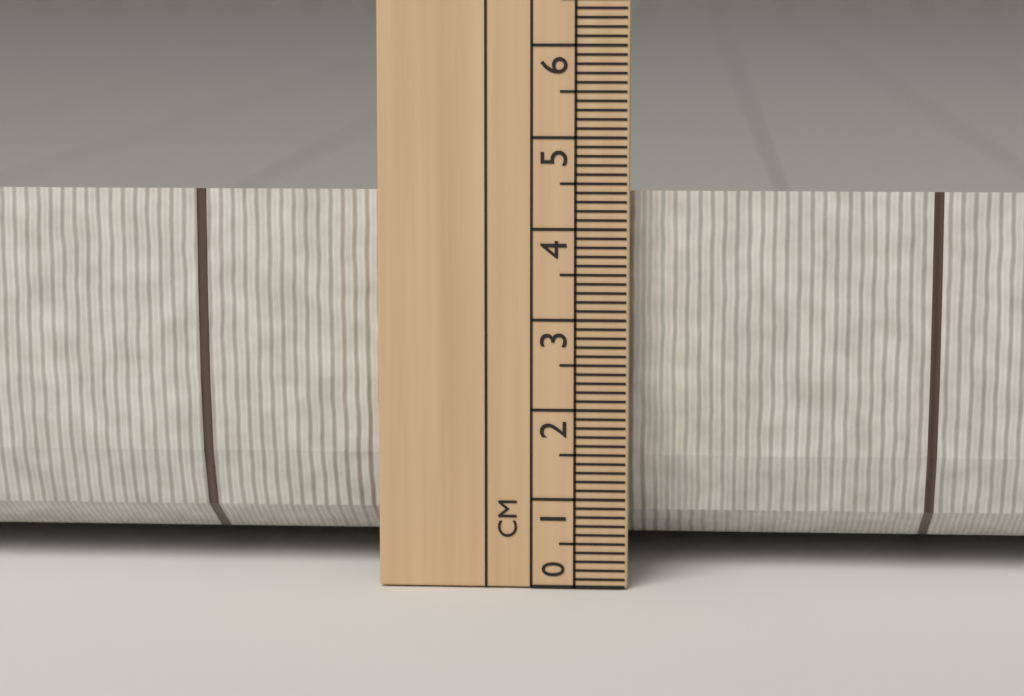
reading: 4.4 cm
